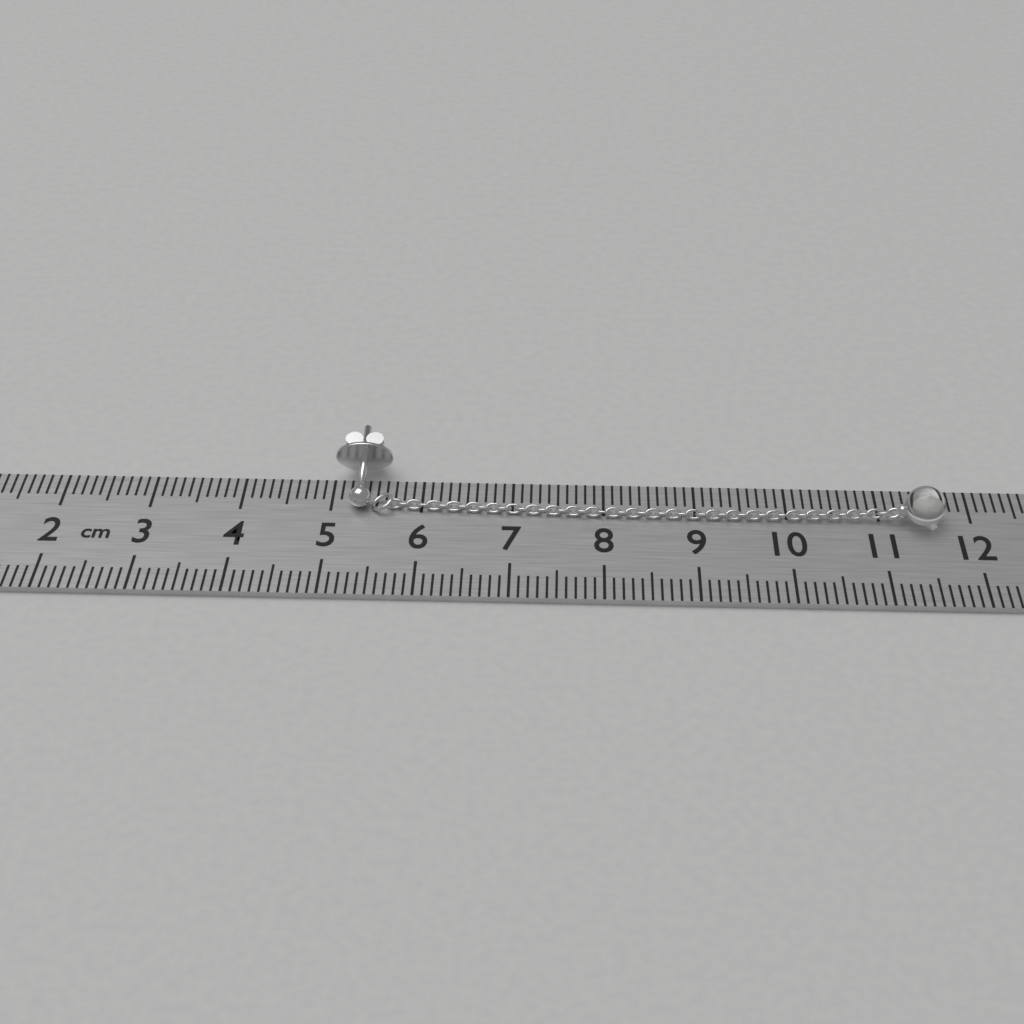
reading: 11.7 cm
